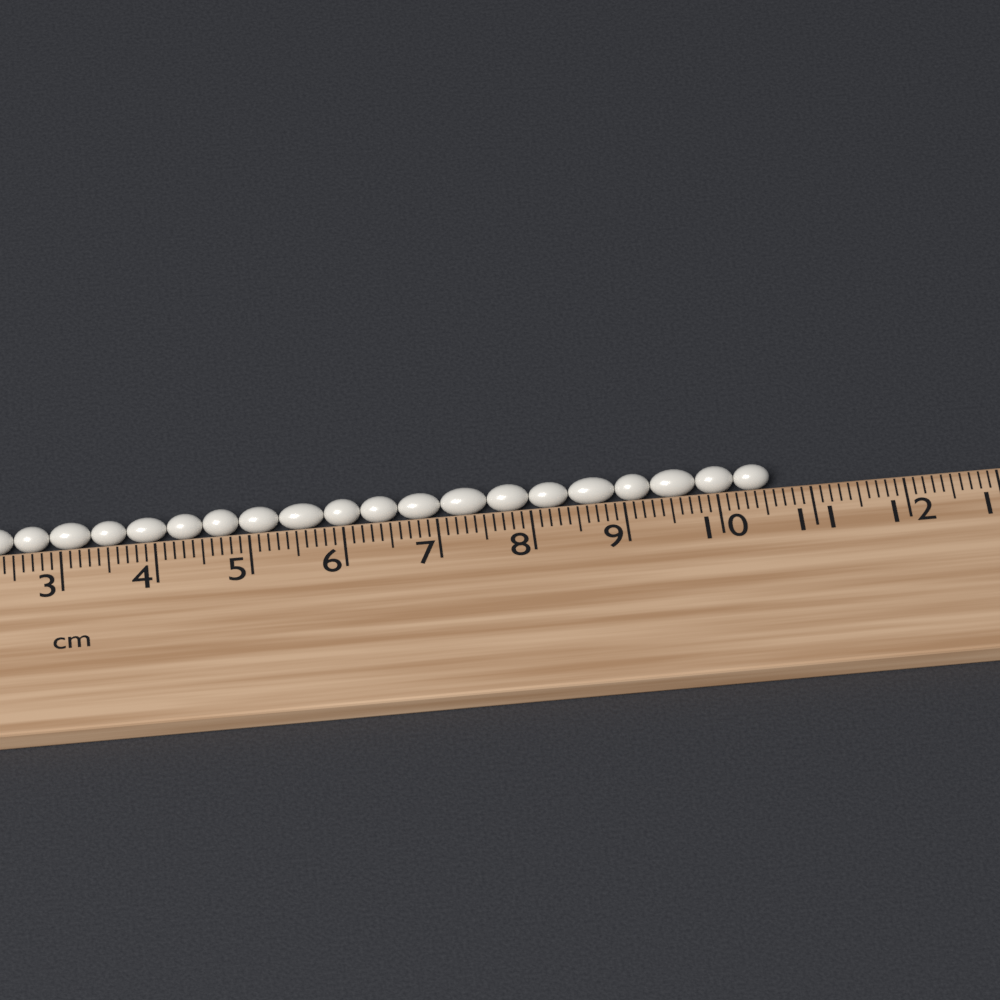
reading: 10.6 cm
